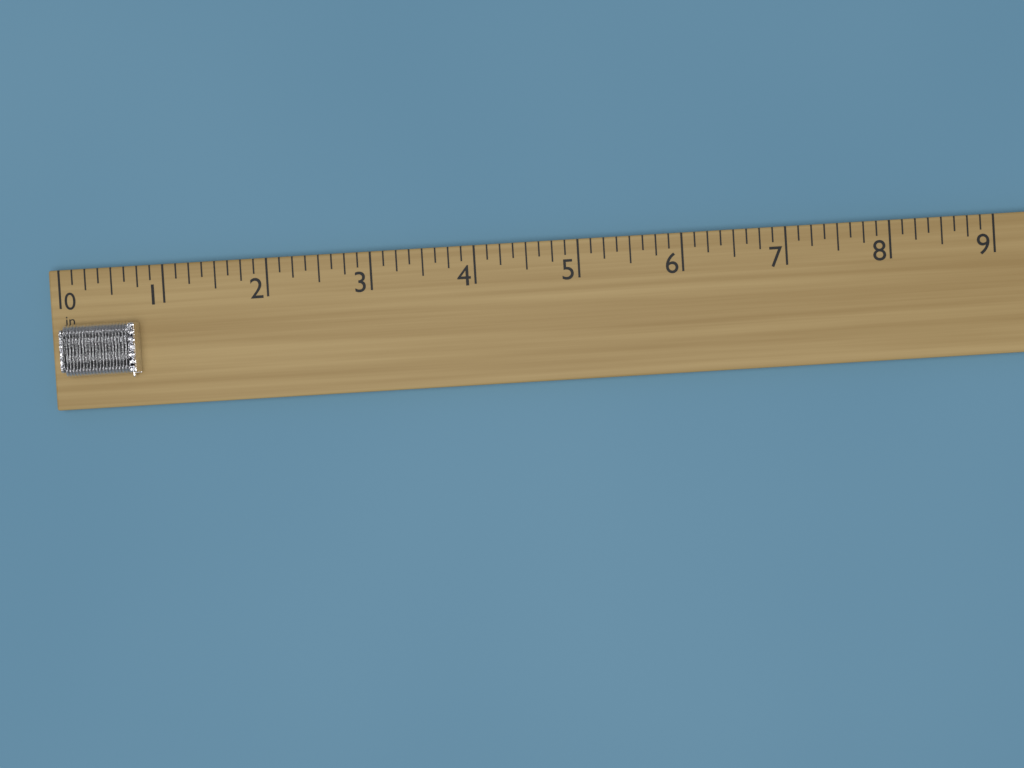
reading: 0.750 in
